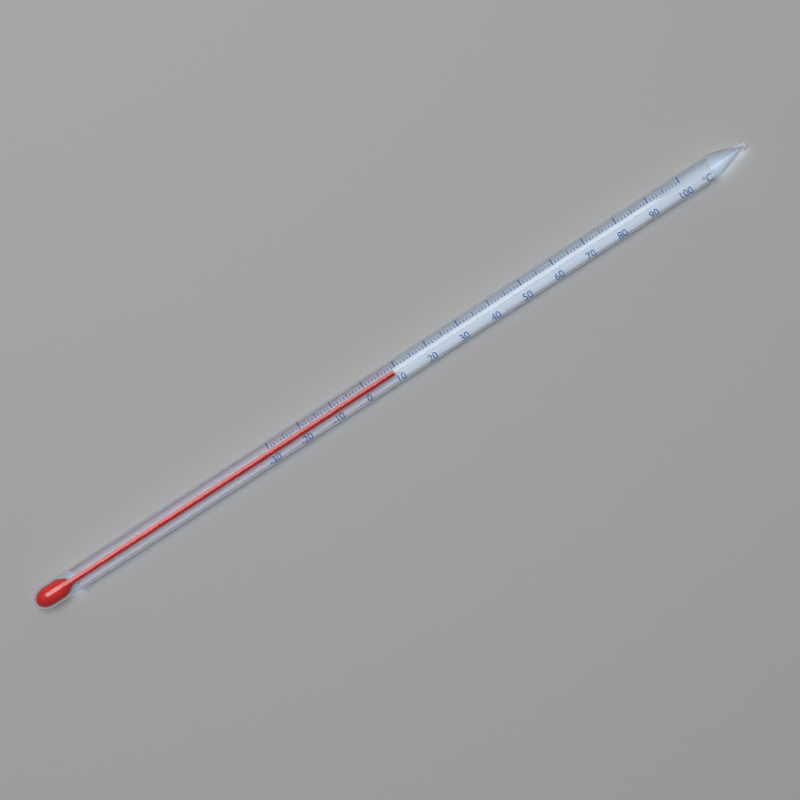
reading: 9 °C
